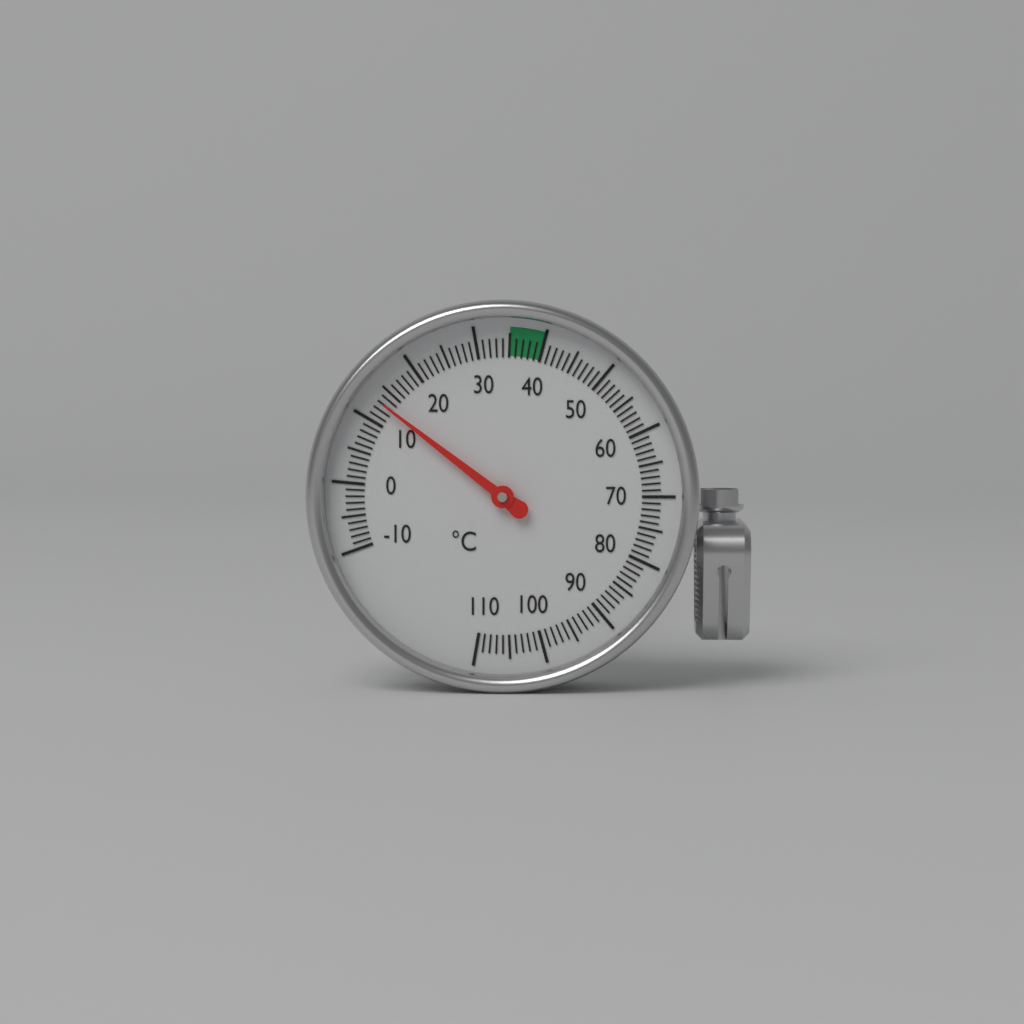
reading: 13 °C
